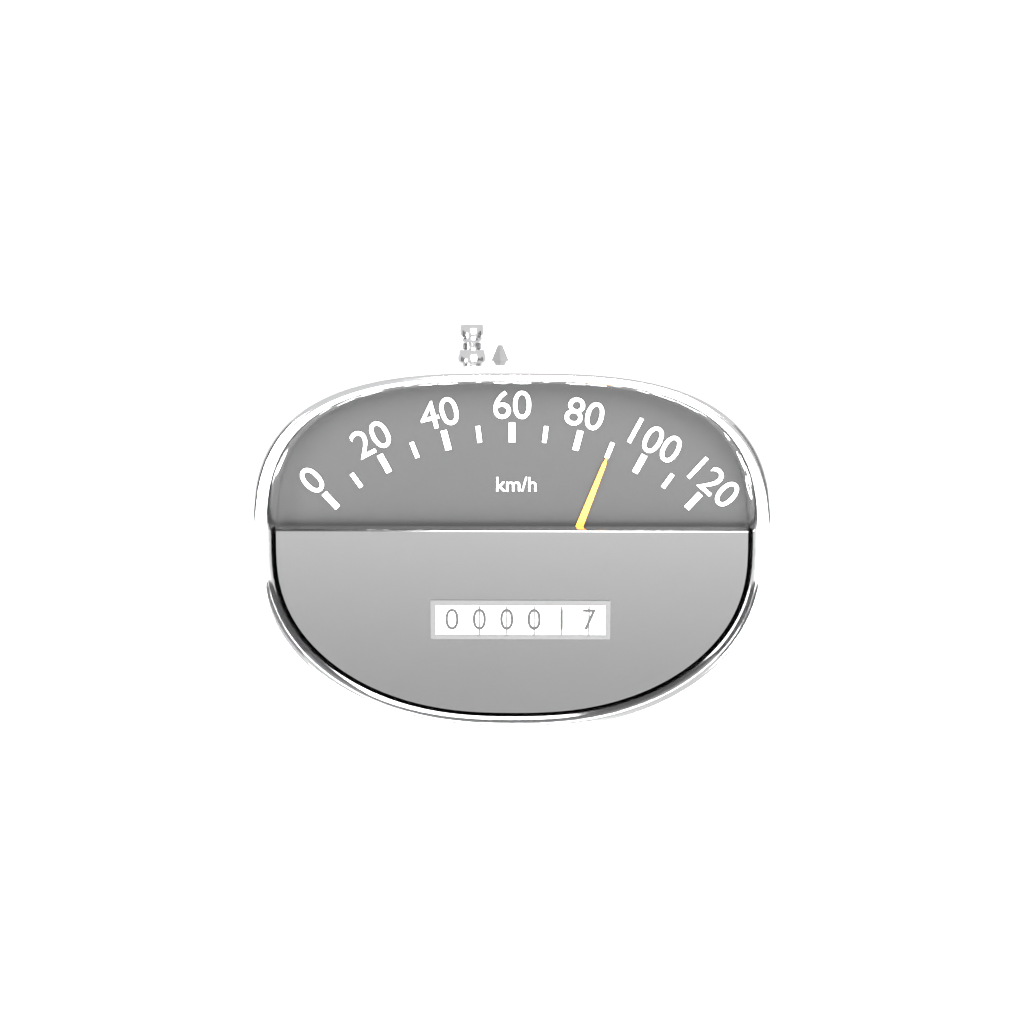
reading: 90 km/h
